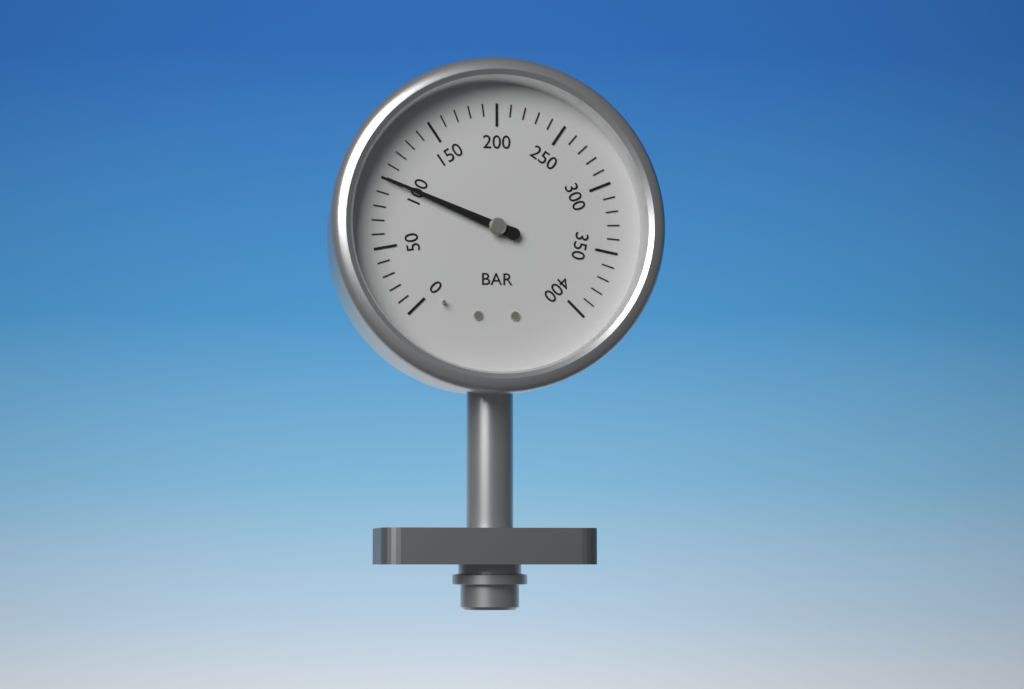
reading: 100 bar
